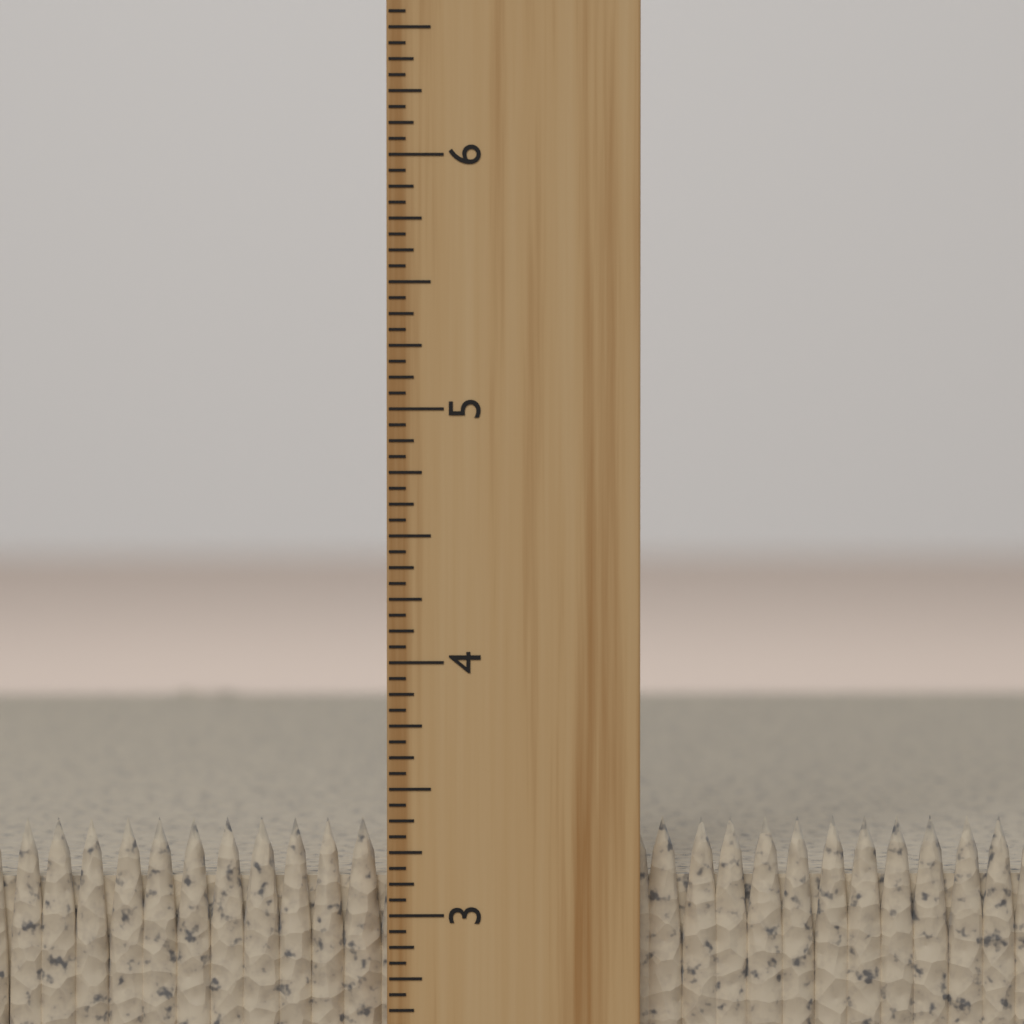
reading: 3.3750 inch
